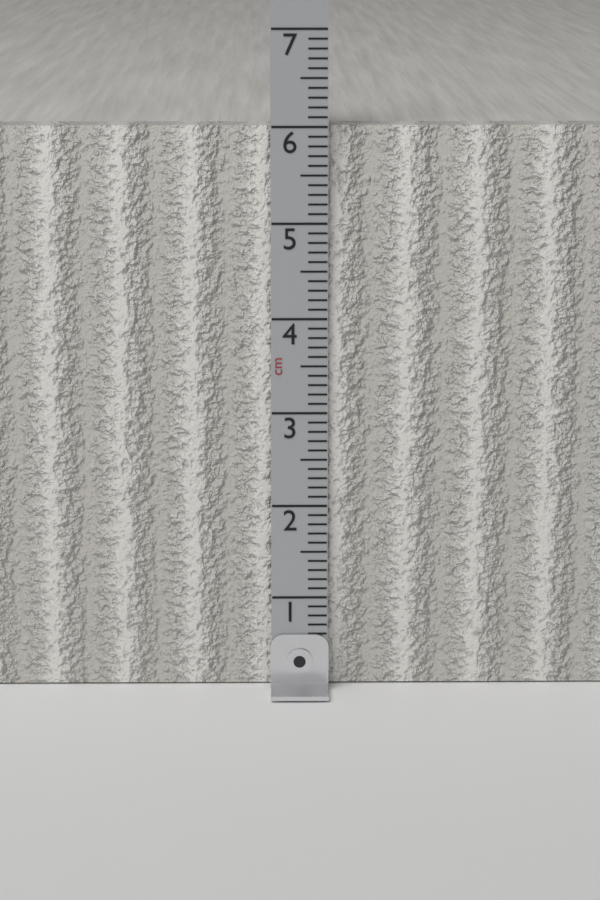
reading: 6.0 cm
